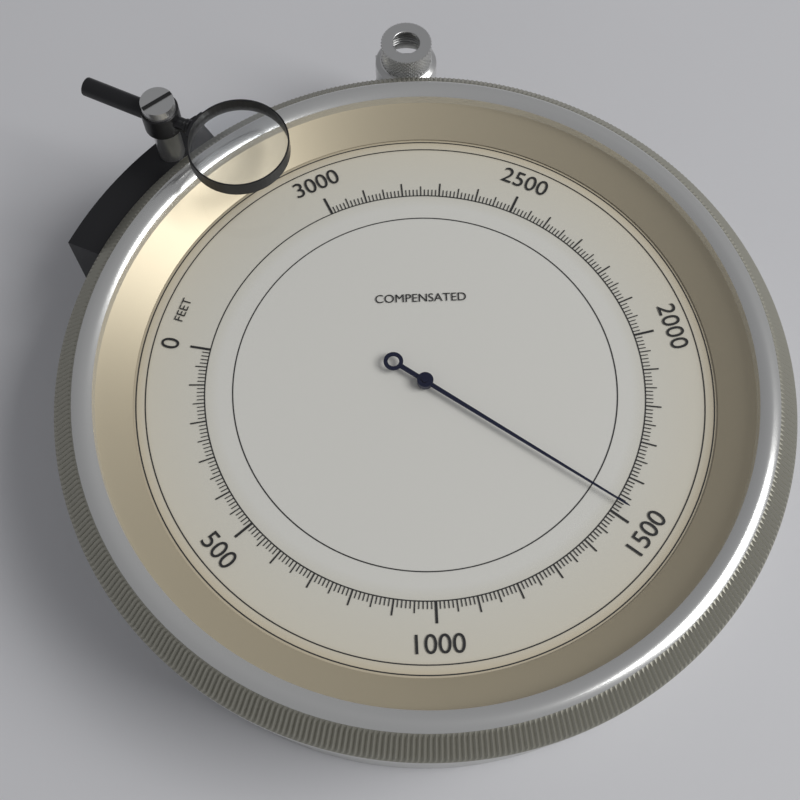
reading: 1530 feet
